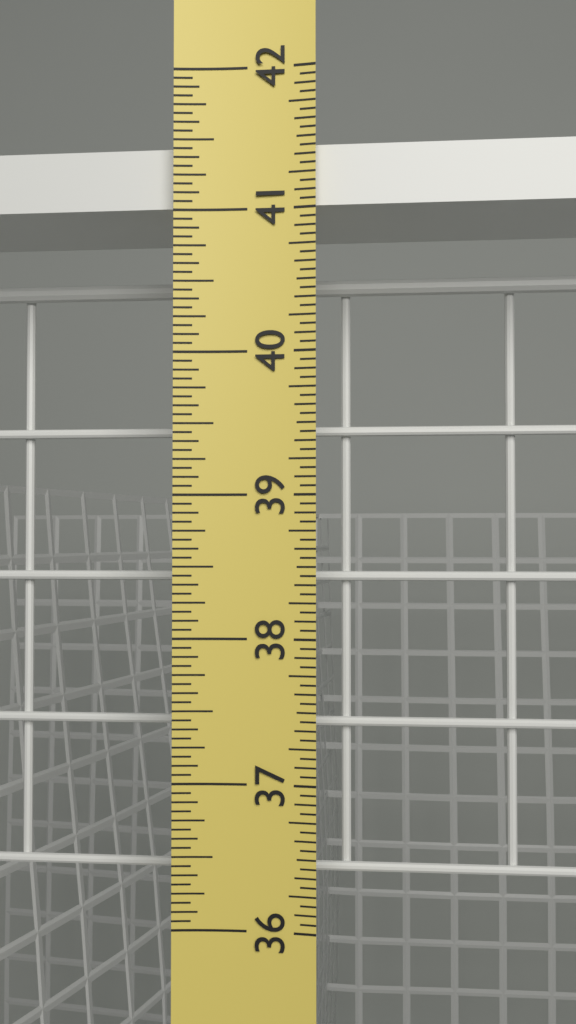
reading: 41.5000 in
